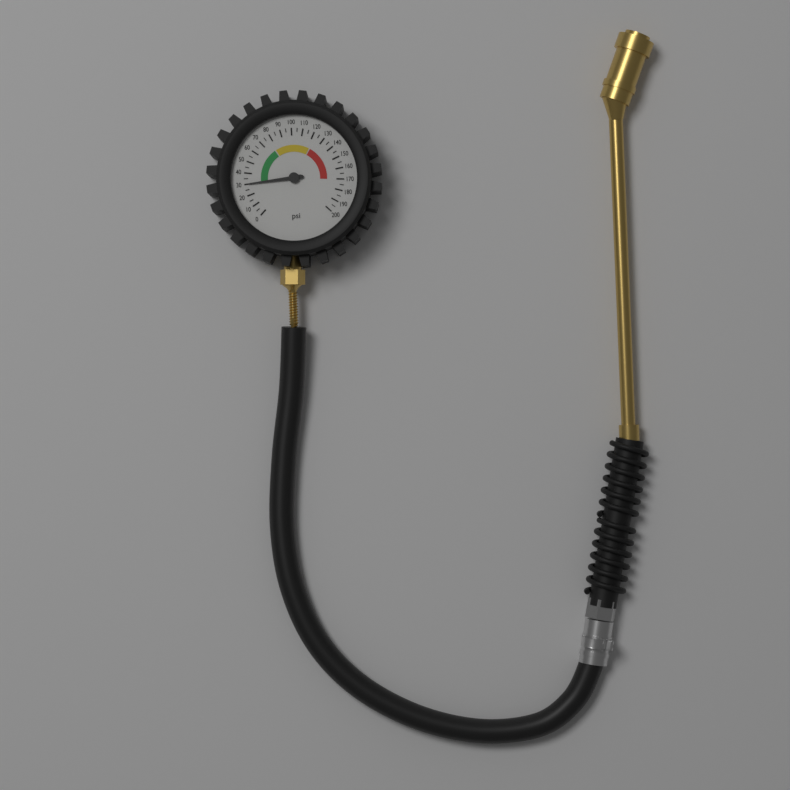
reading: 30 psi
